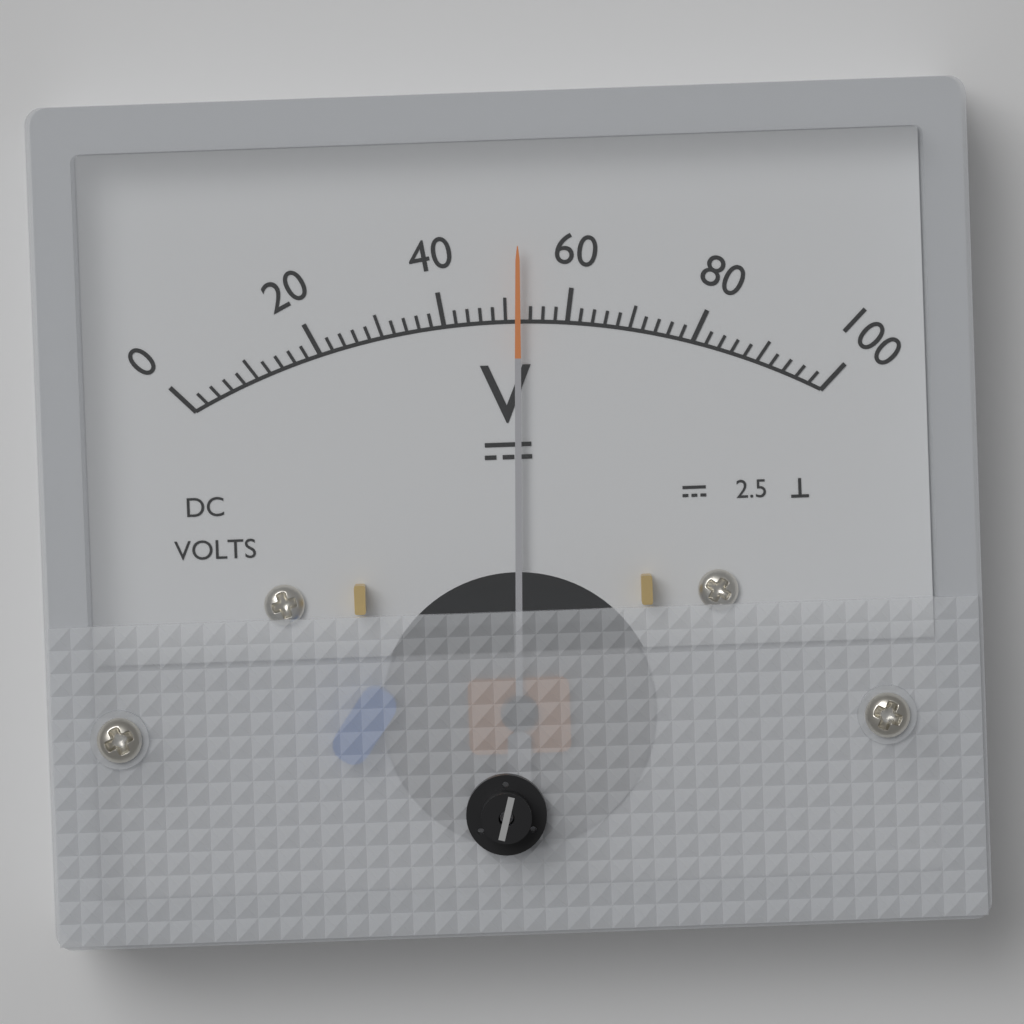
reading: 52 V
